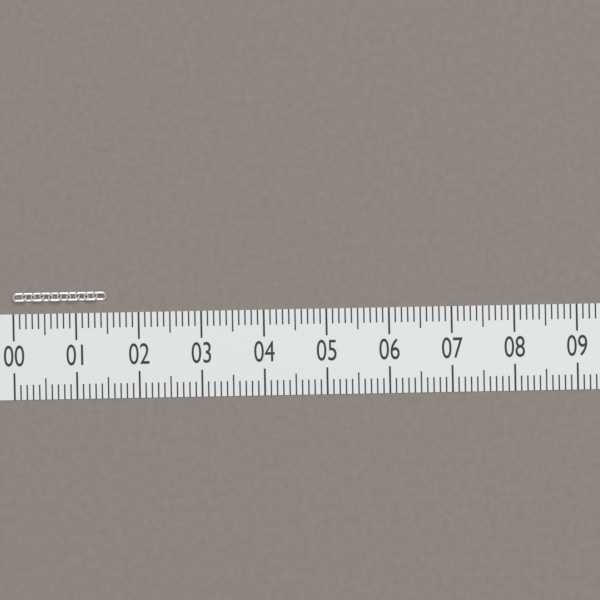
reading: 1.5 (no unit)
